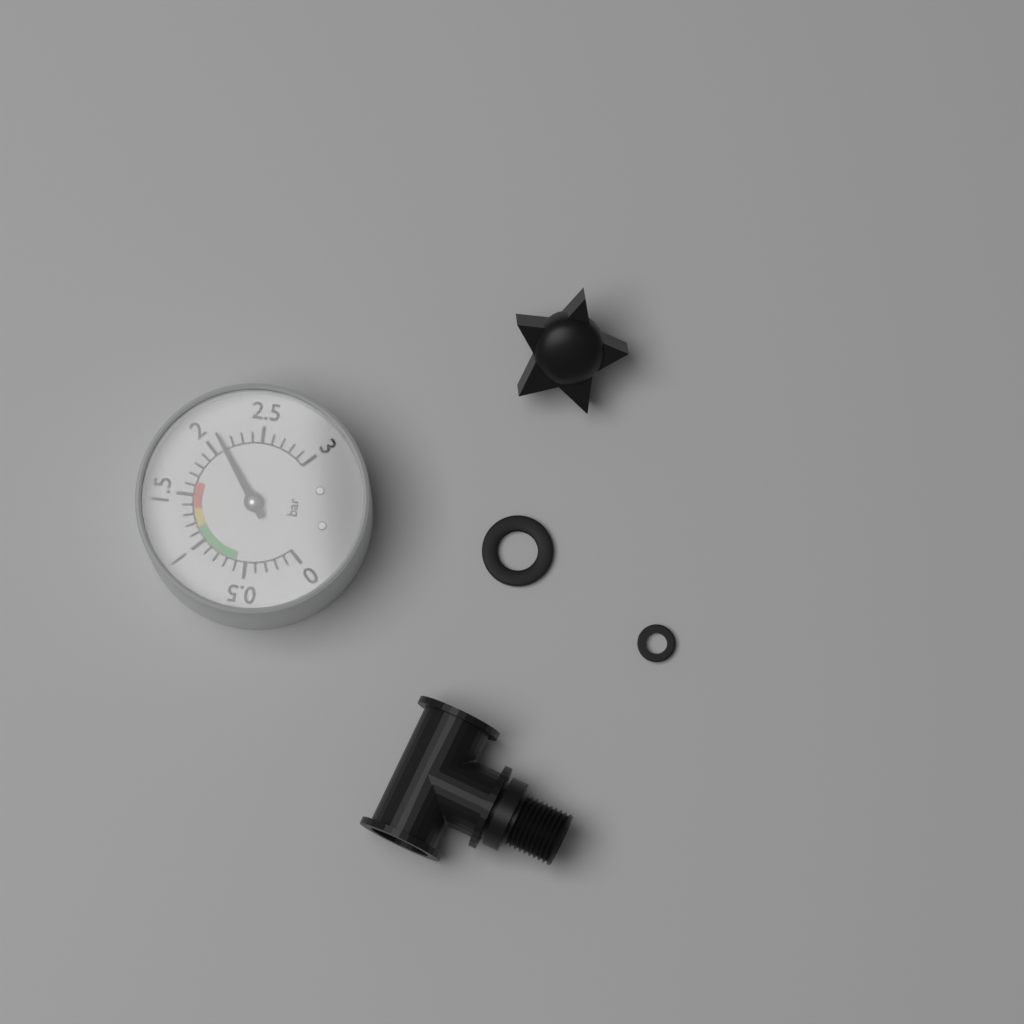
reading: 2.1 bar
